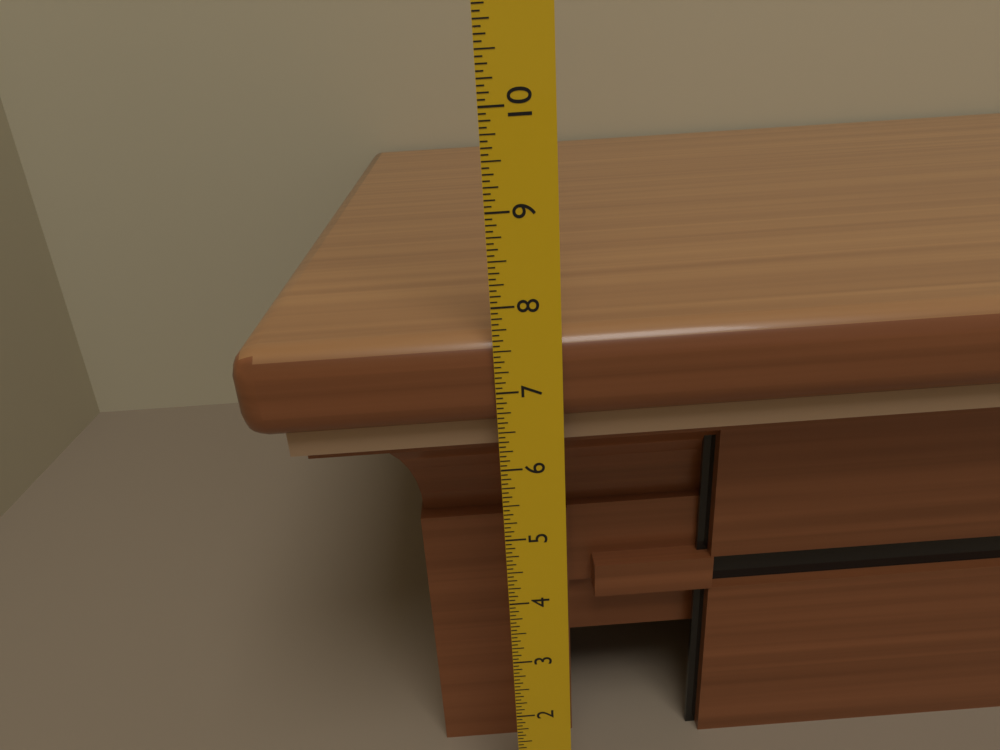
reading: 7.6250 in
